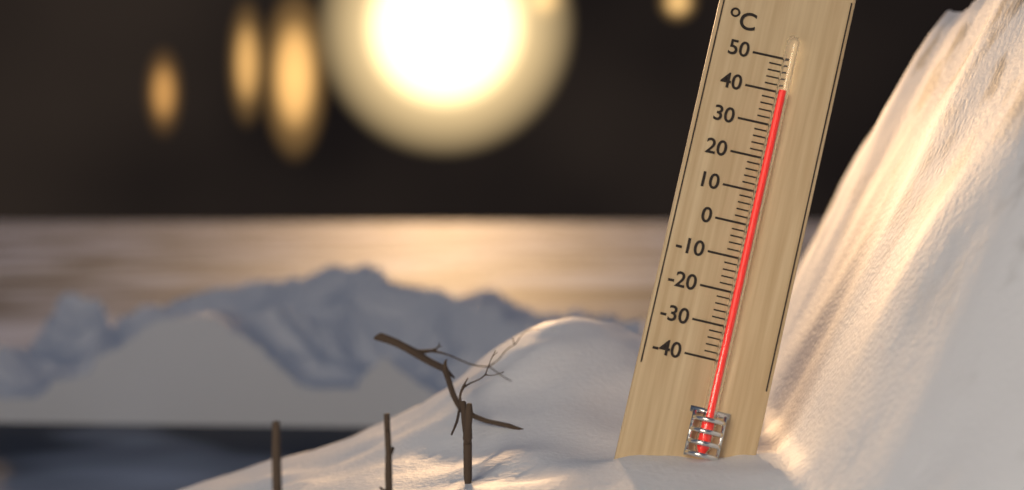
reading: 40 °C
